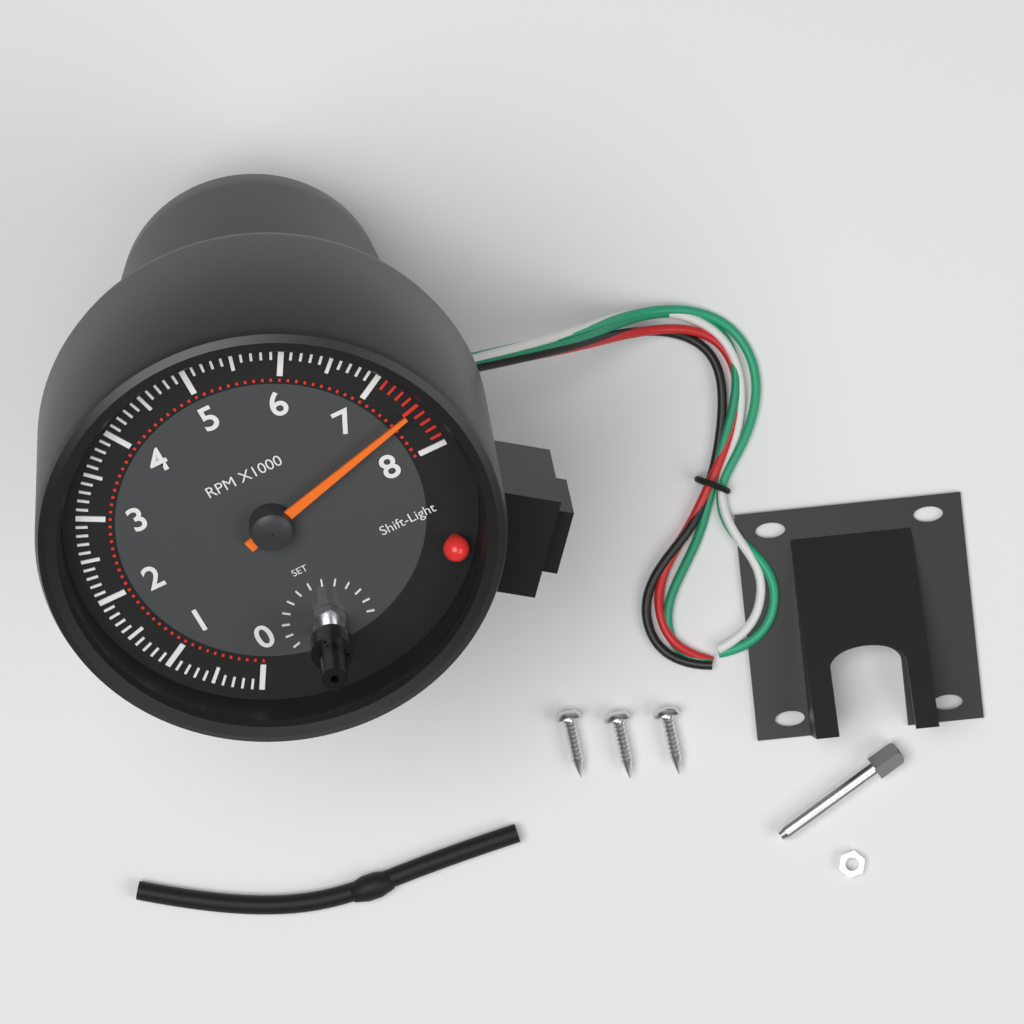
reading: 7500 RPM
